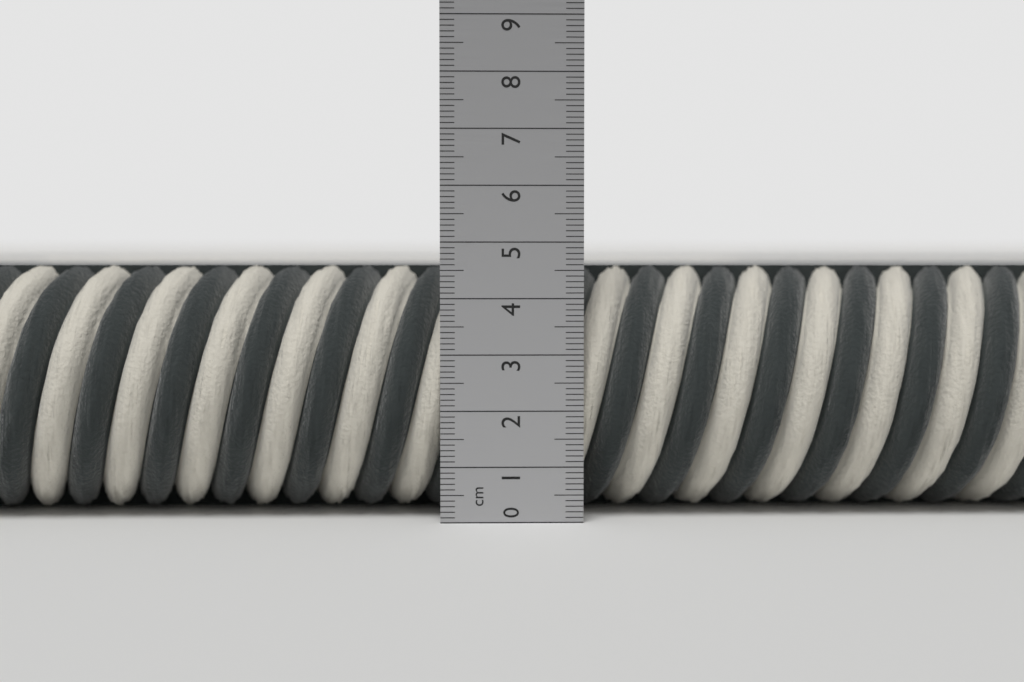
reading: 4.6 cm
